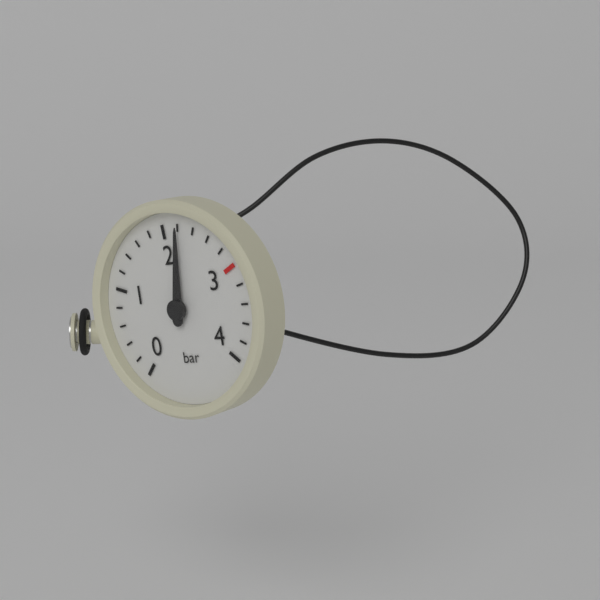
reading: 2.2 bar
